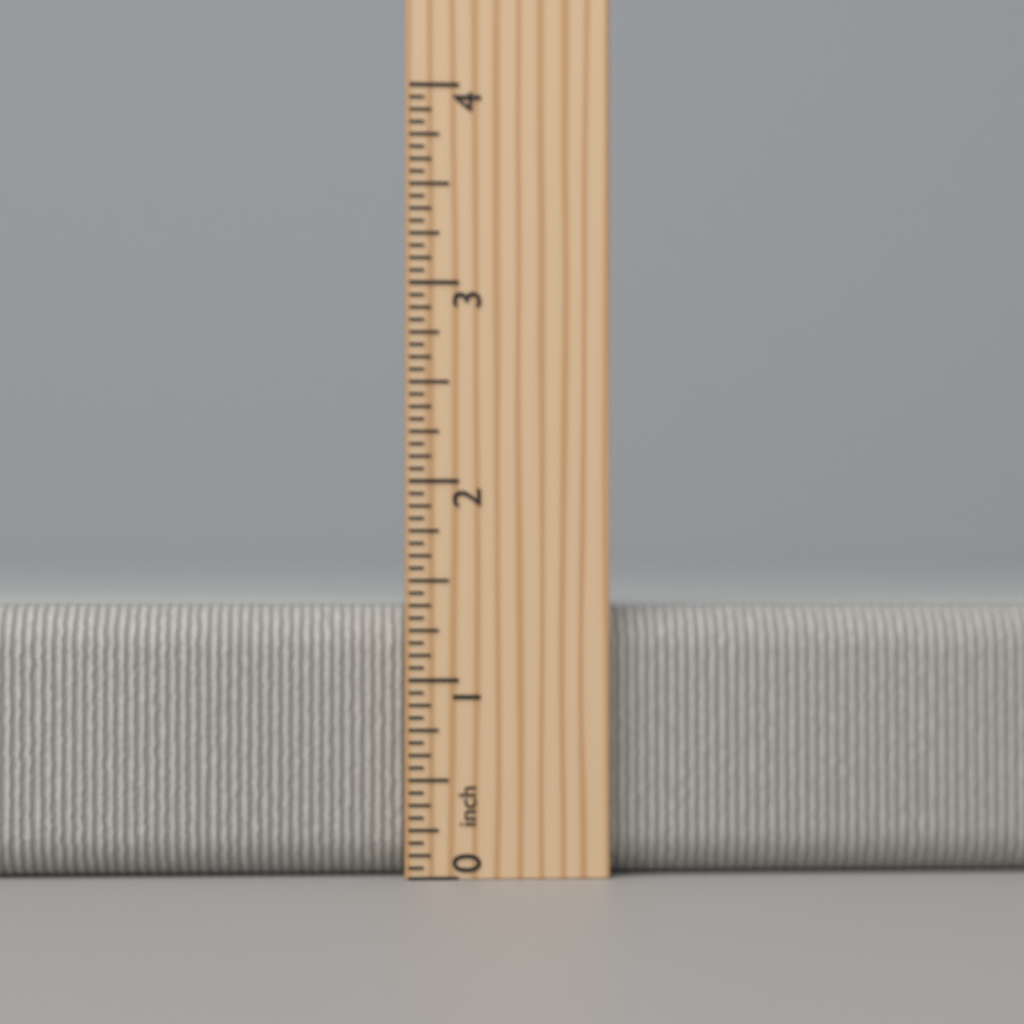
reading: 1.3750 inch
